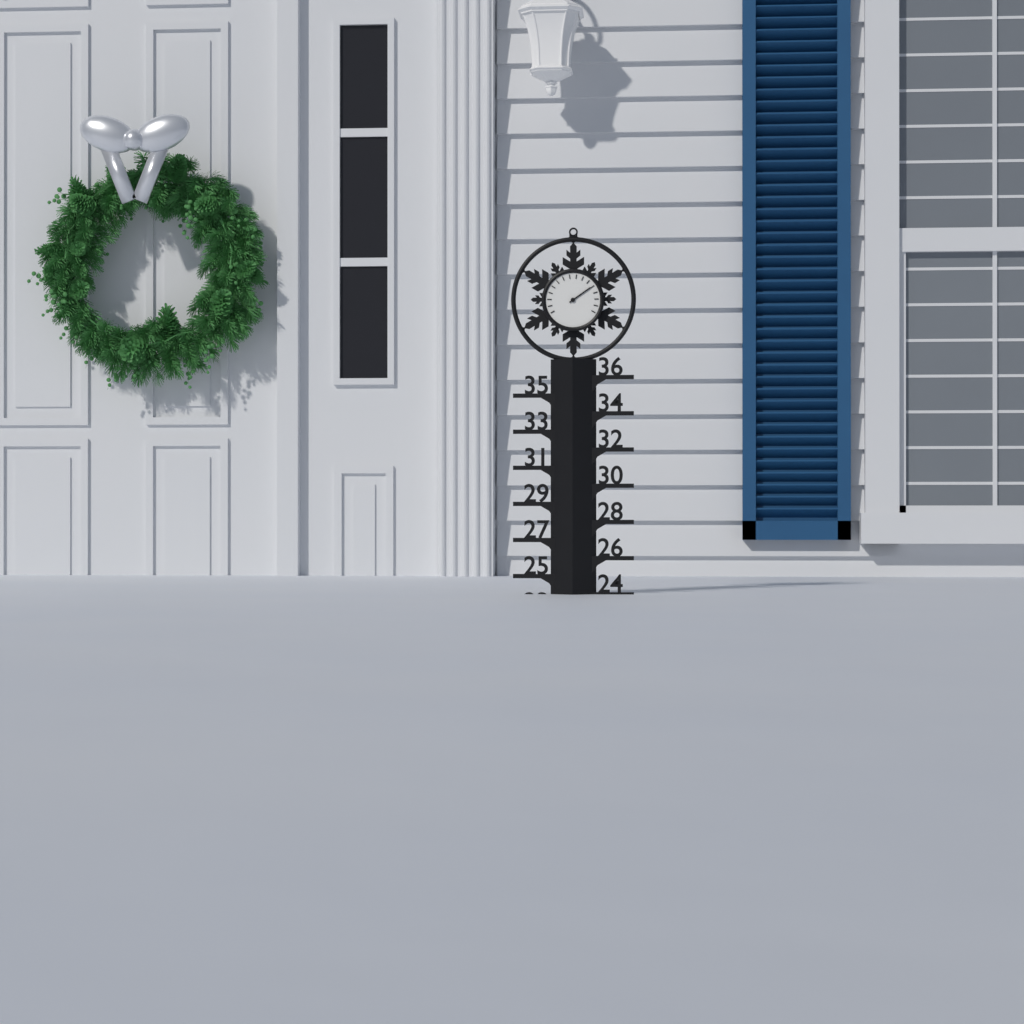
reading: 24 (no unit)
